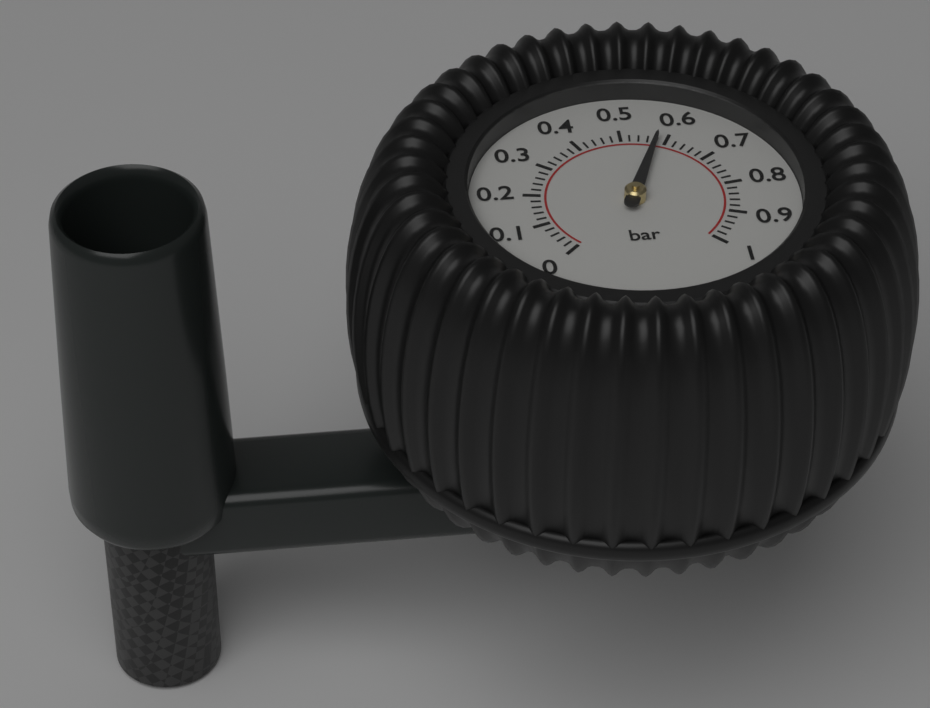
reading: 0.58 bar
